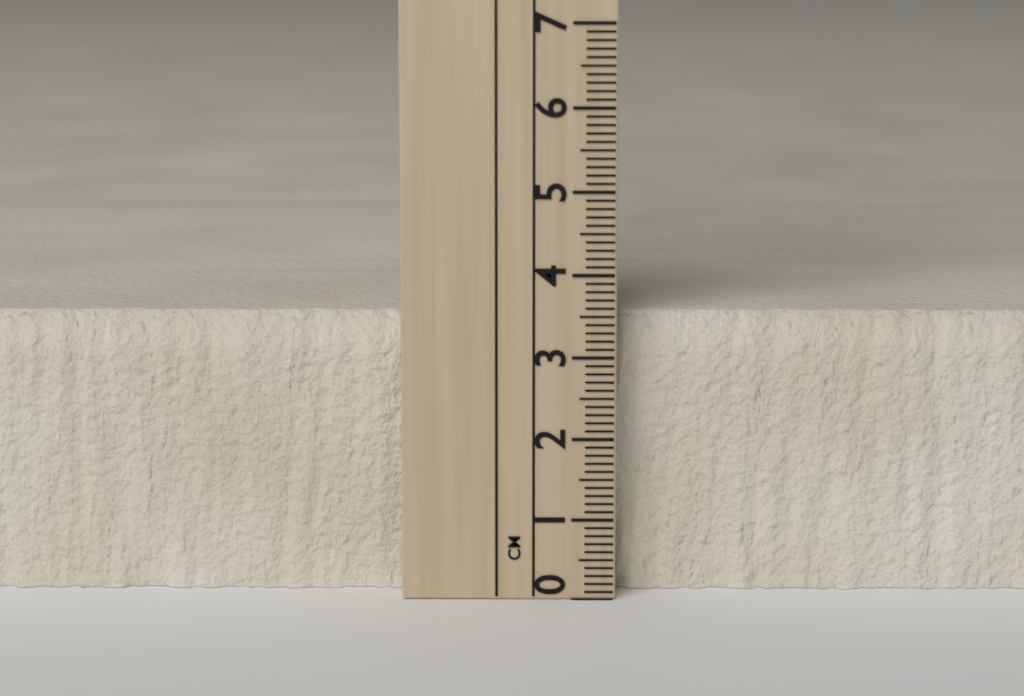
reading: 3.5 cm
